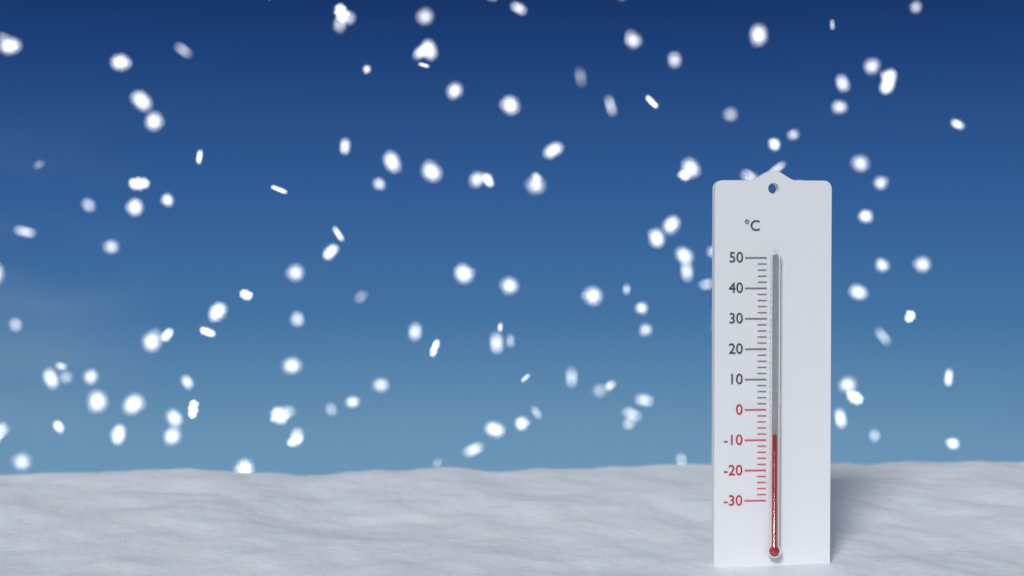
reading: -8 °C
